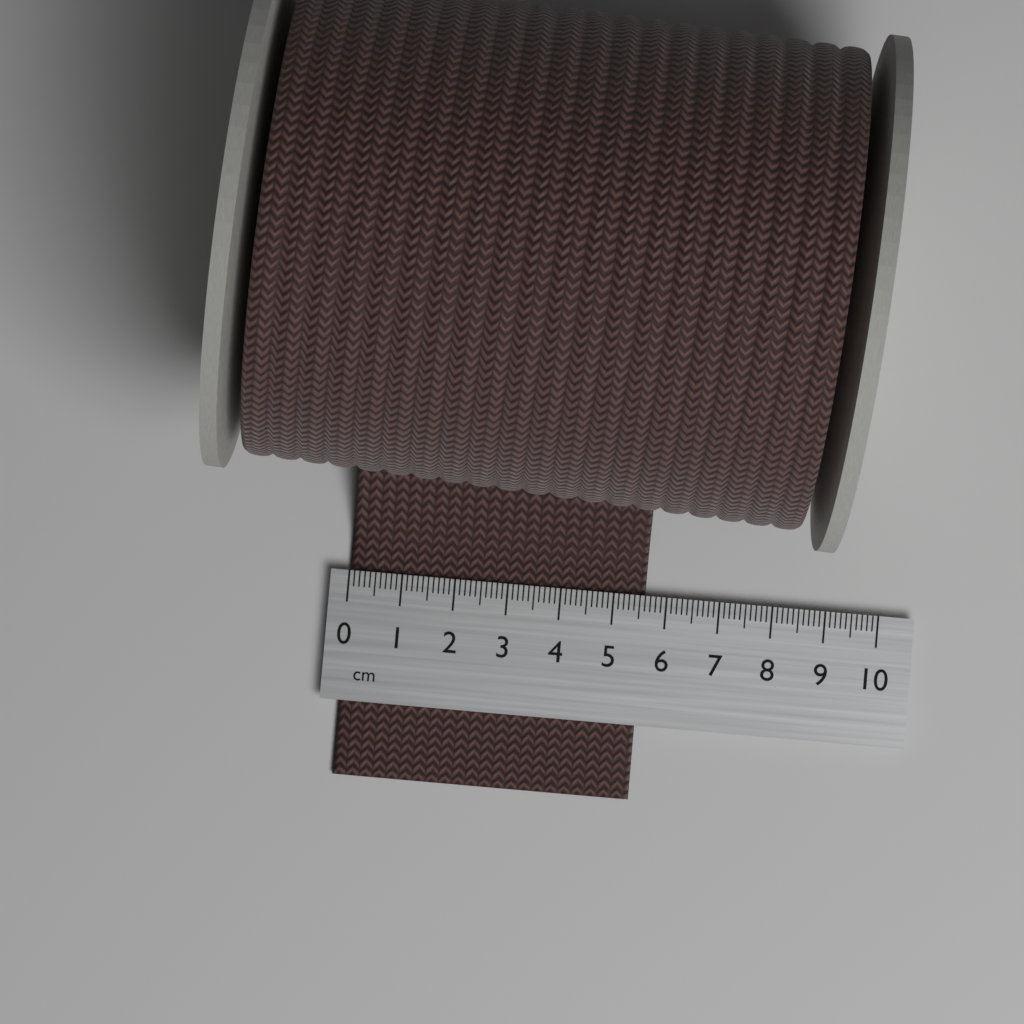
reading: 5.6 cm
